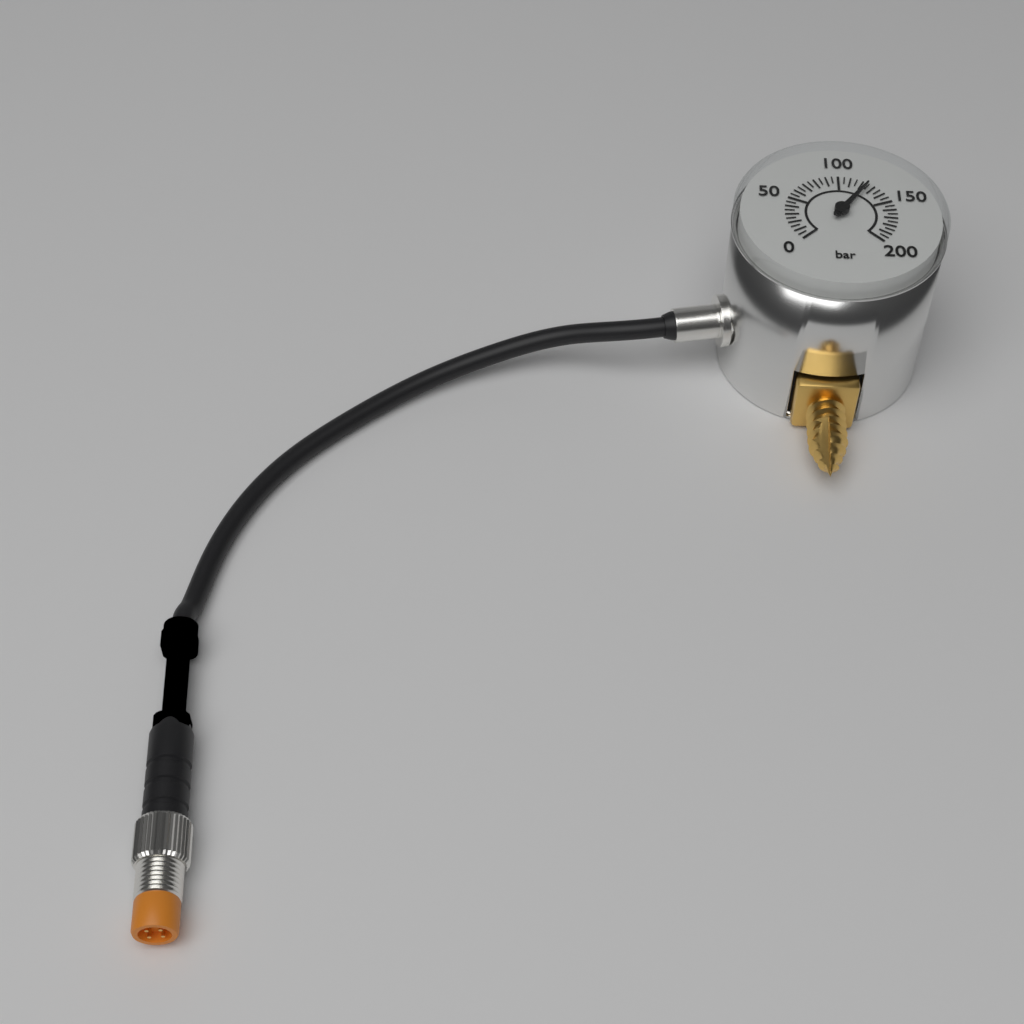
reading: 125 bar
